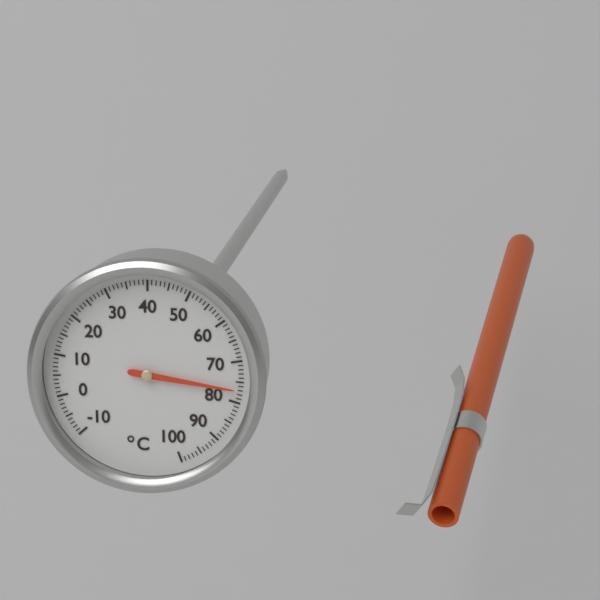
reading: 77 °C
